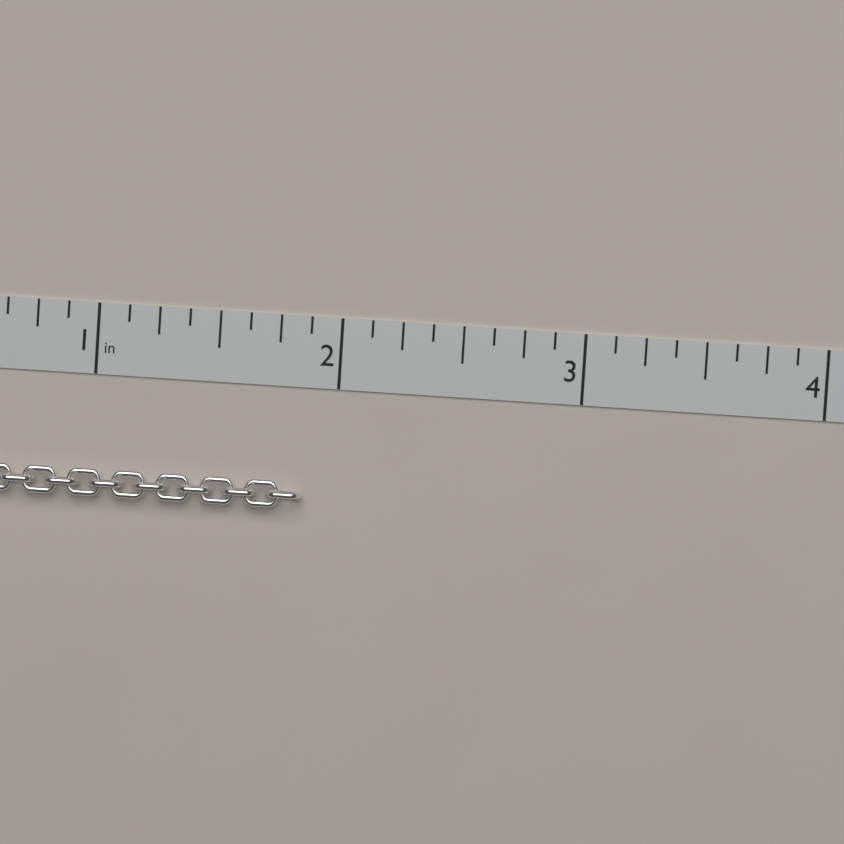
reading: 1.875 in
